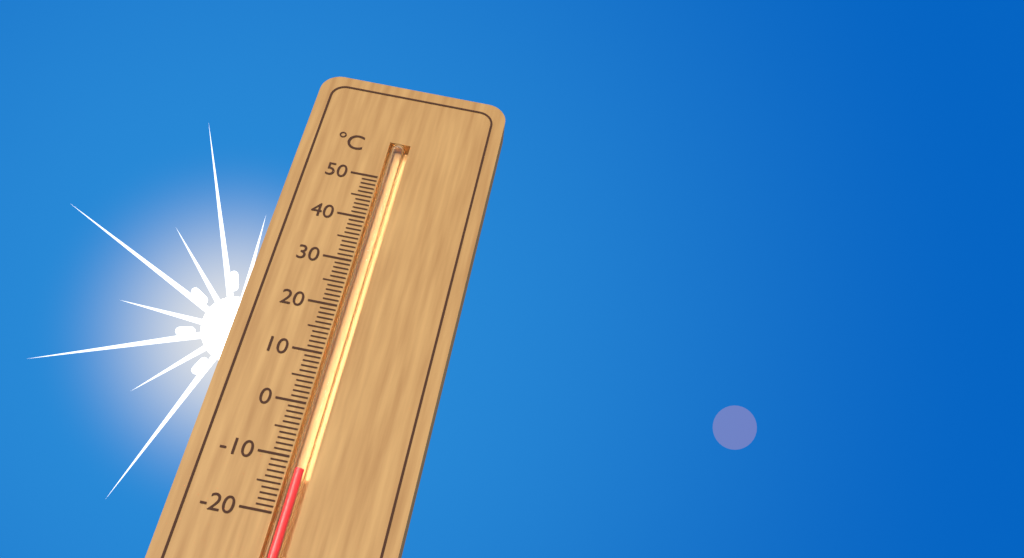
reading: -12 °C
